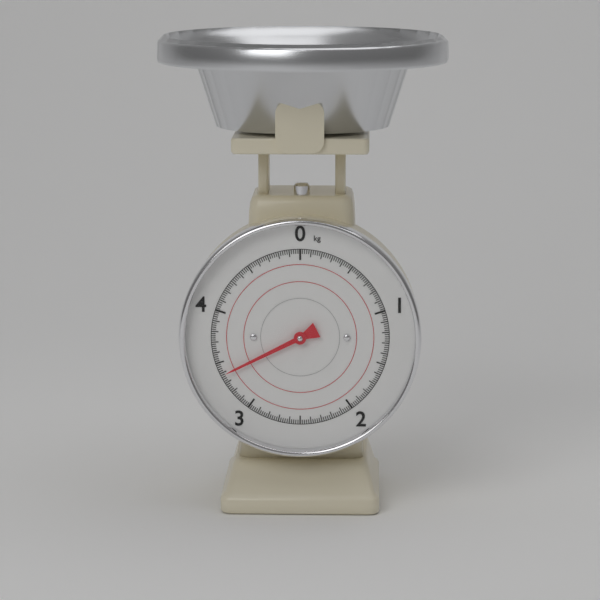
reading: 3.38 kg
